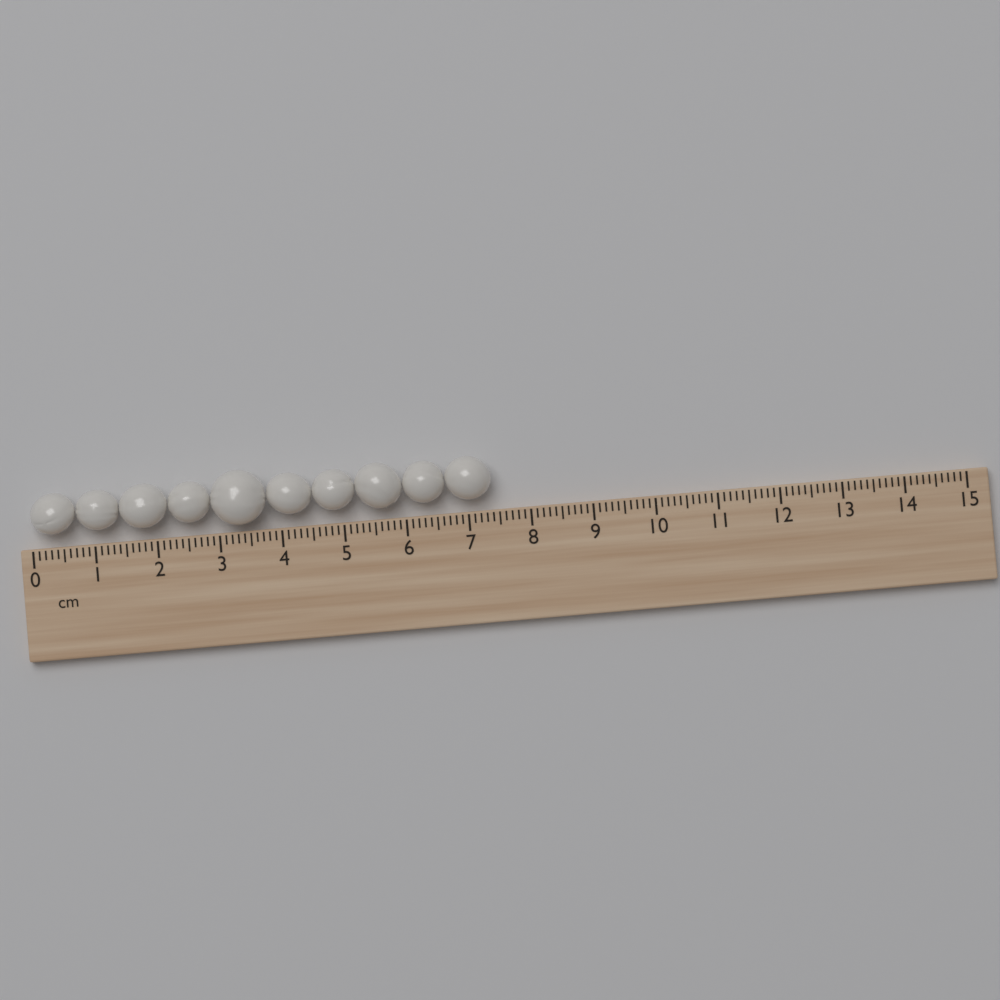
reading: 7.4 cm
